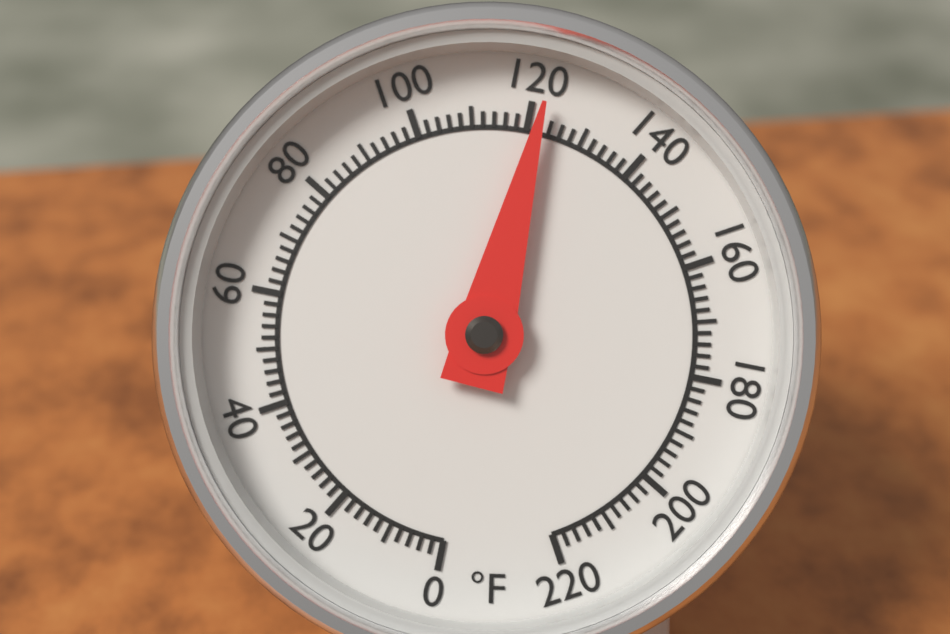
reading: 122 °F
